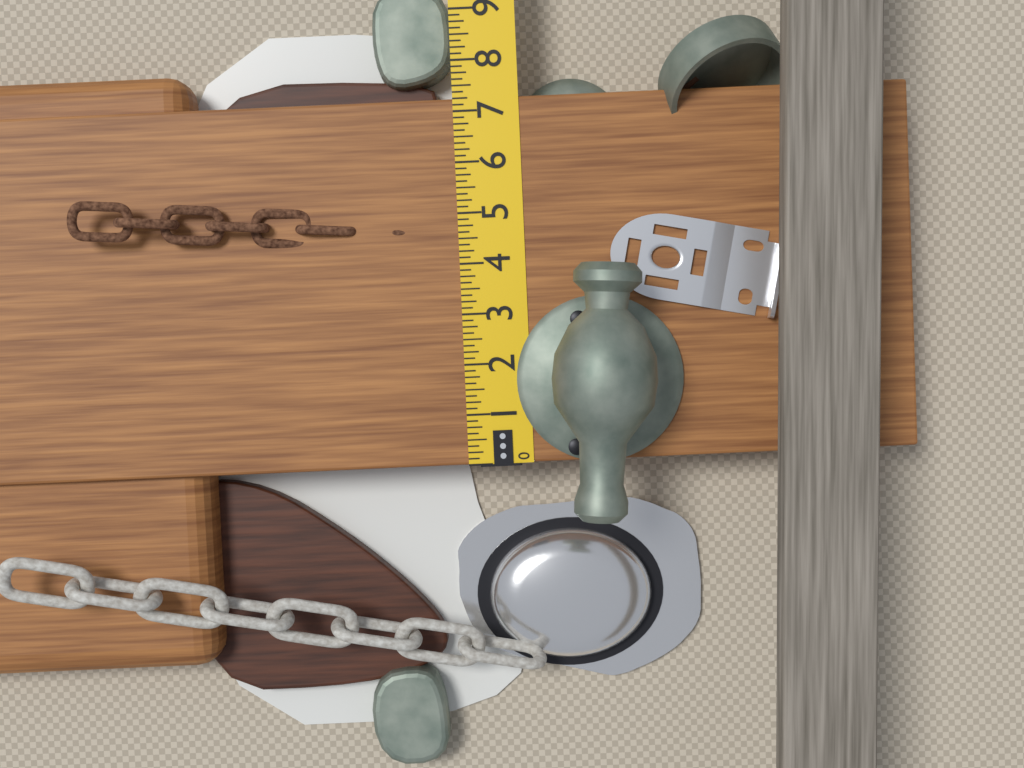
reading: 7.250 in
